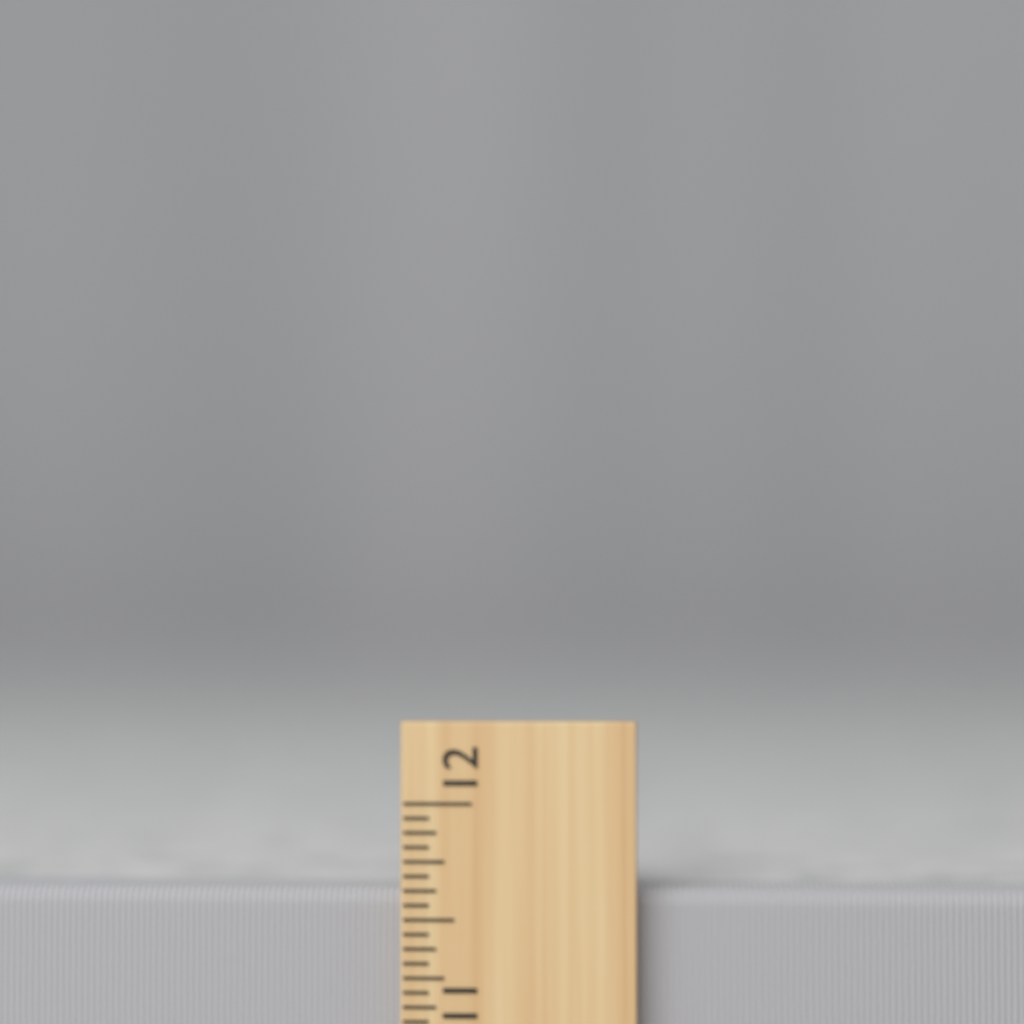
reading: 11.6250 inch
